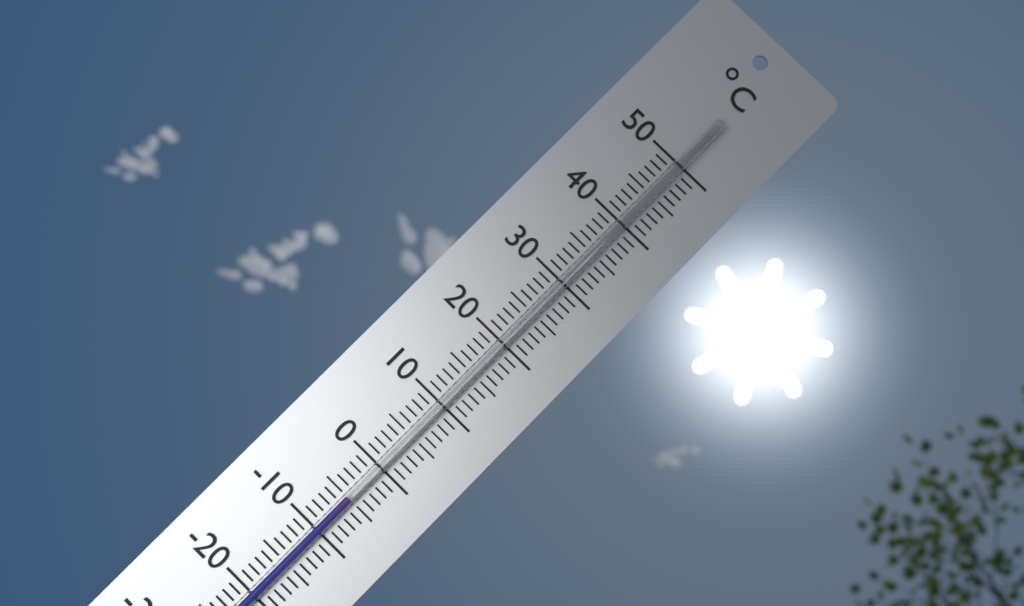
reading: -5 °C
